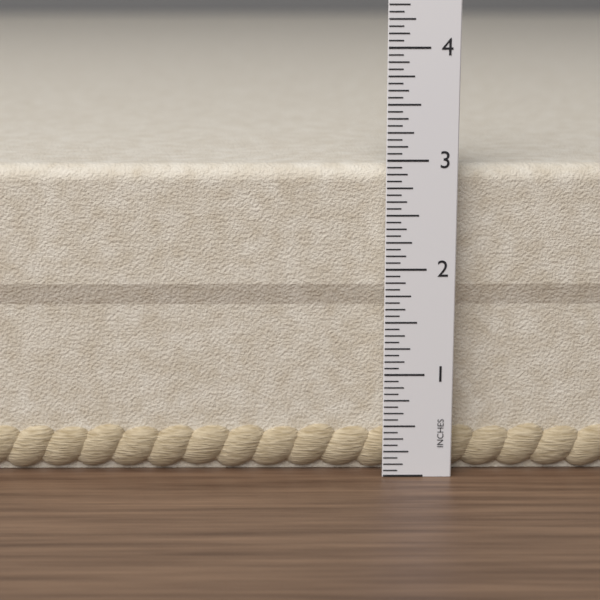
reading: 2.9375 in
